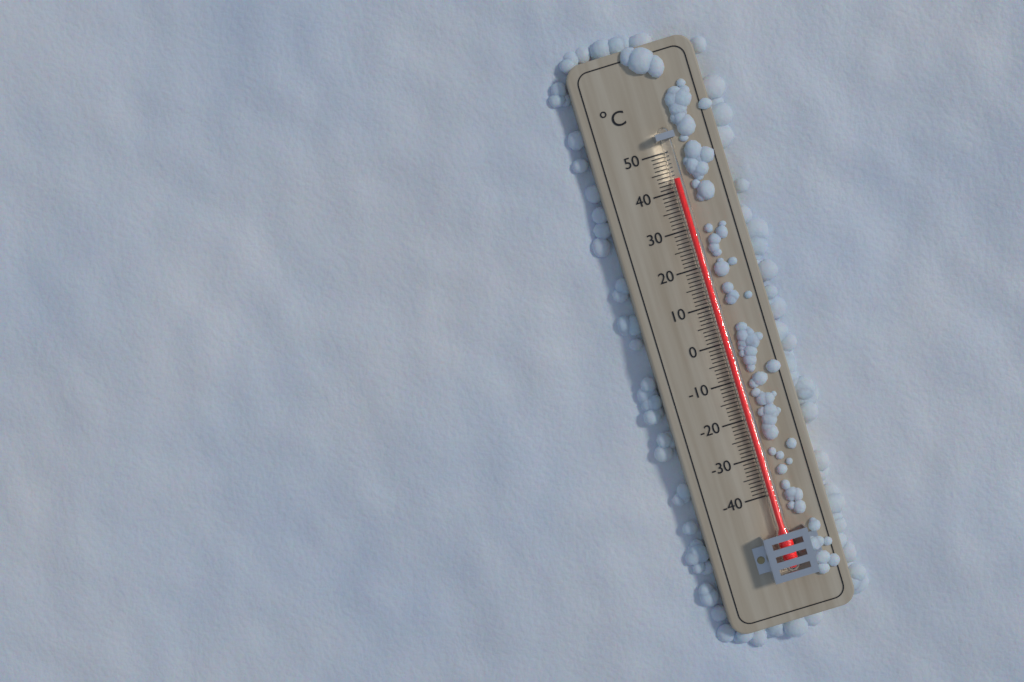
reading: 43 °C
